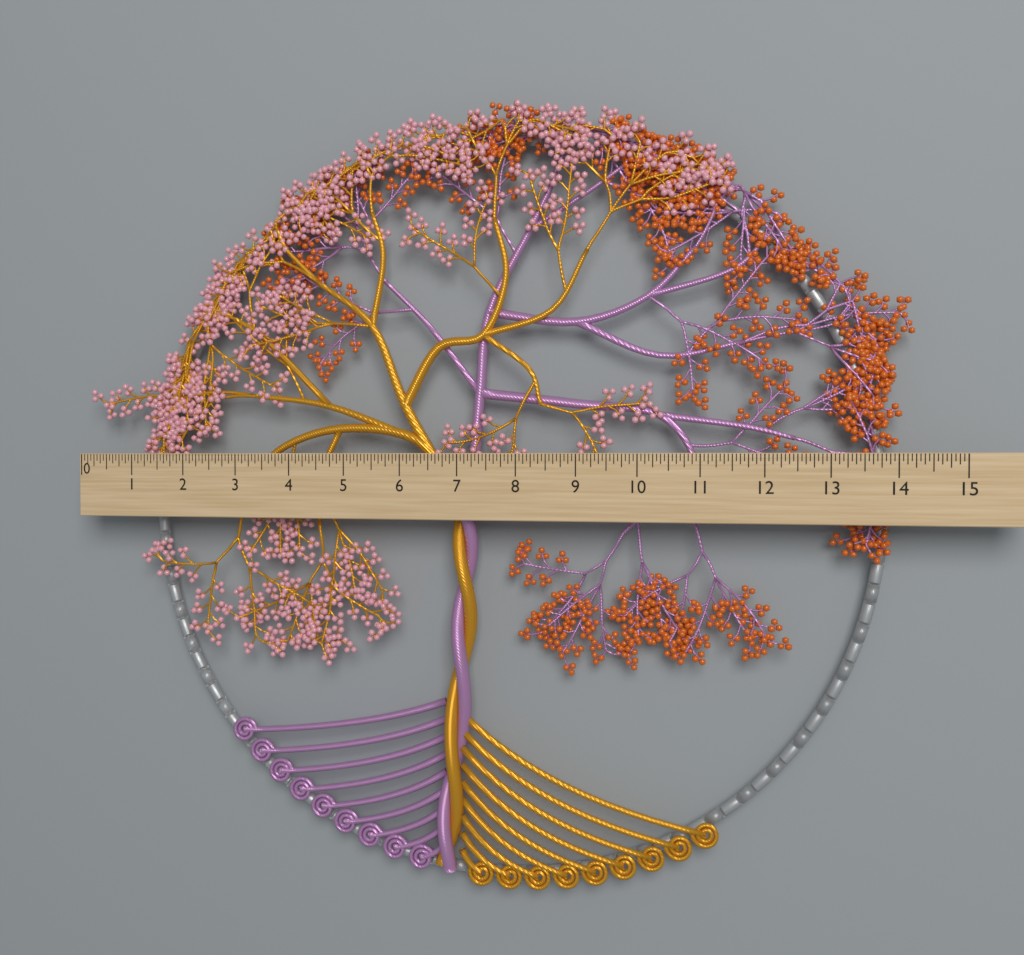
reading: 14.3125 (no unit)
